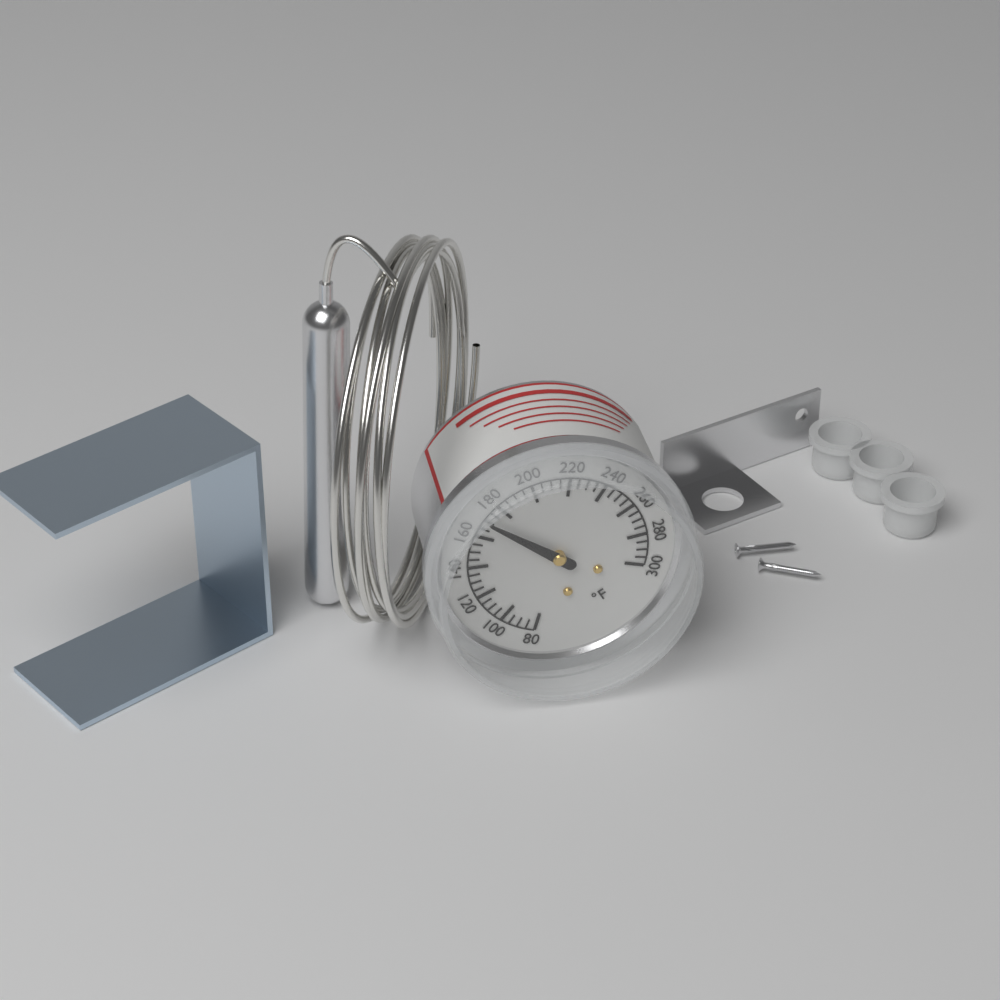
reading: 170 °F
